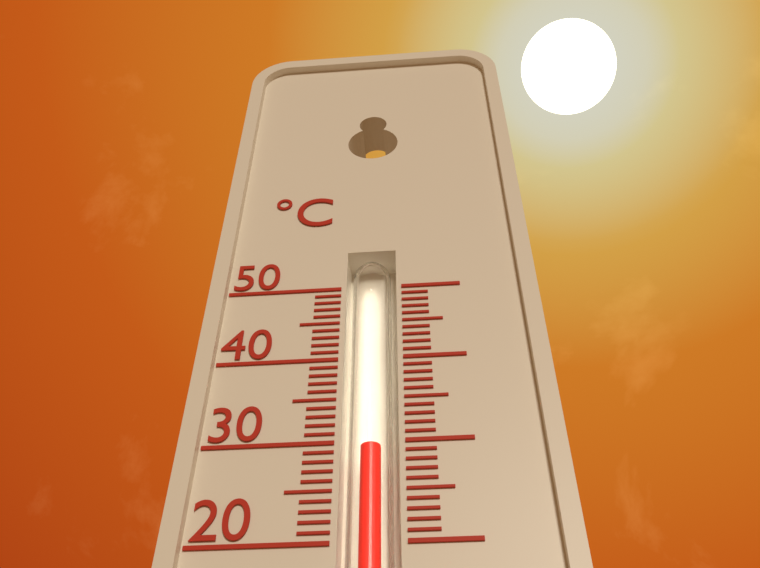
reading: 30 °C
